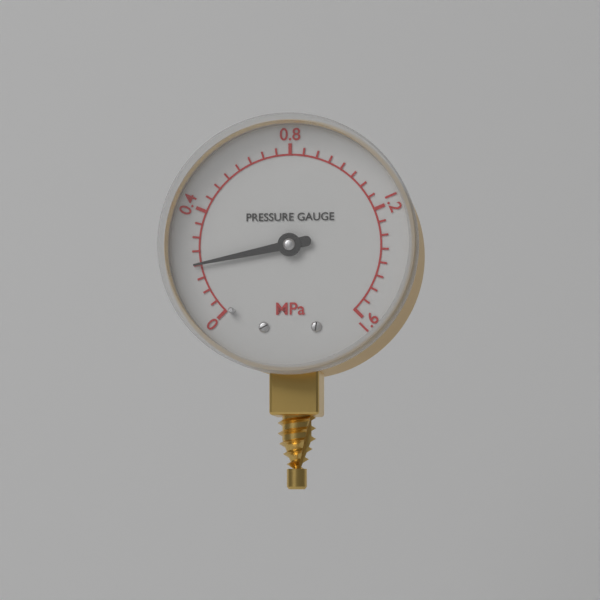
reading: 0.20 MPa
